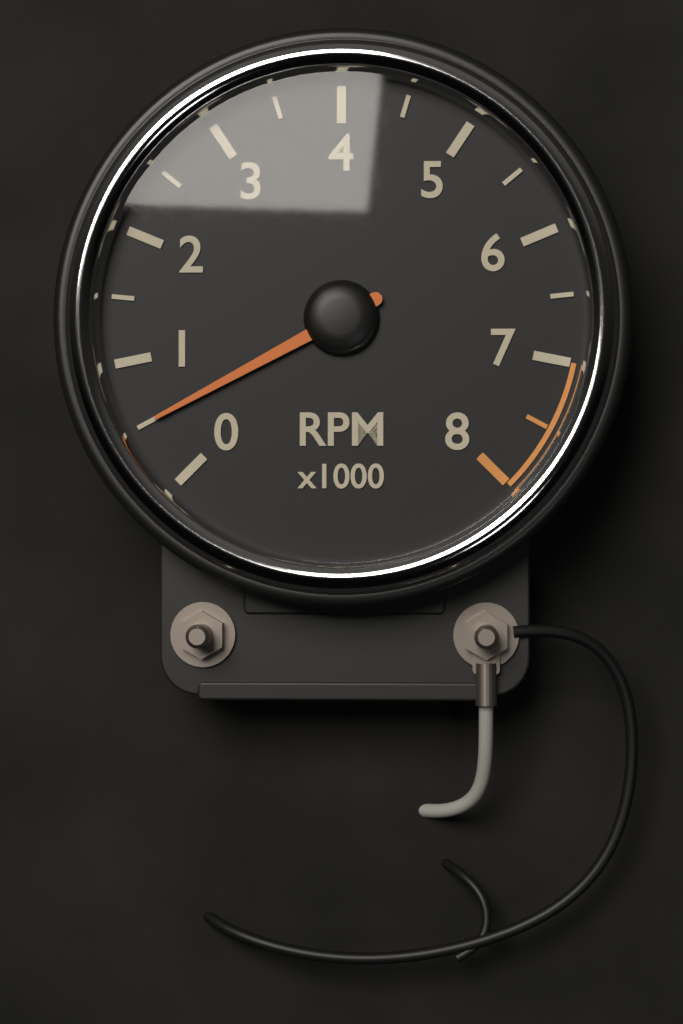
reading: 500 RPM
